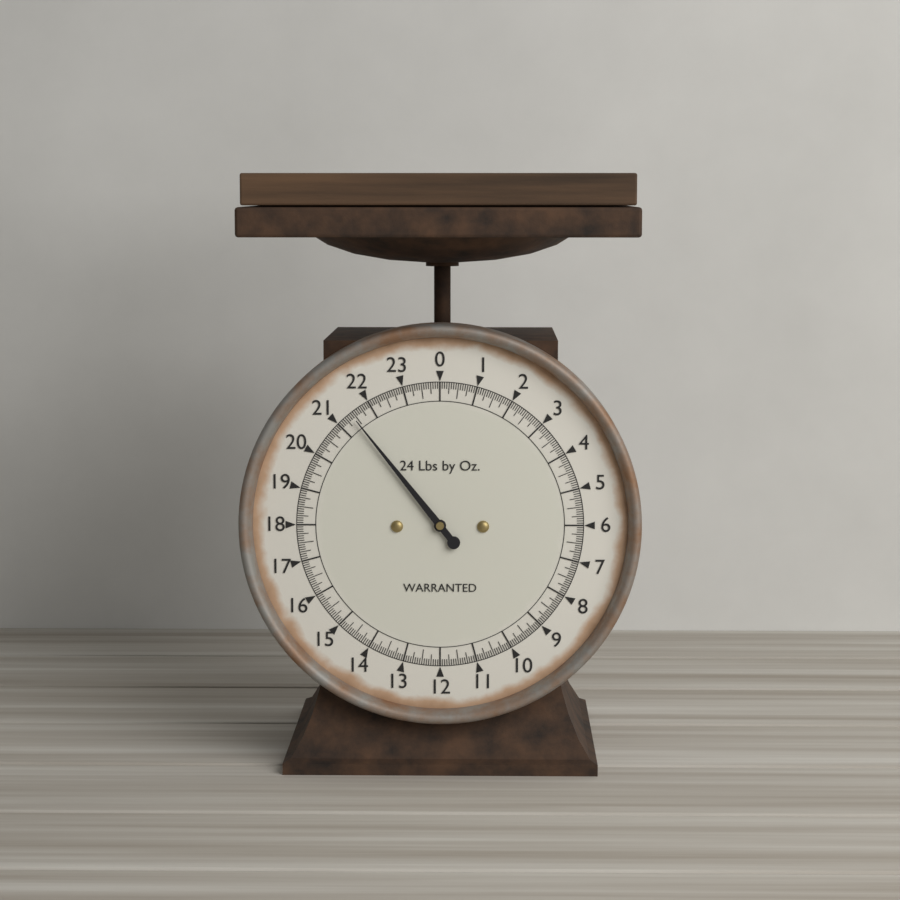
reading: 21.4375 lb
